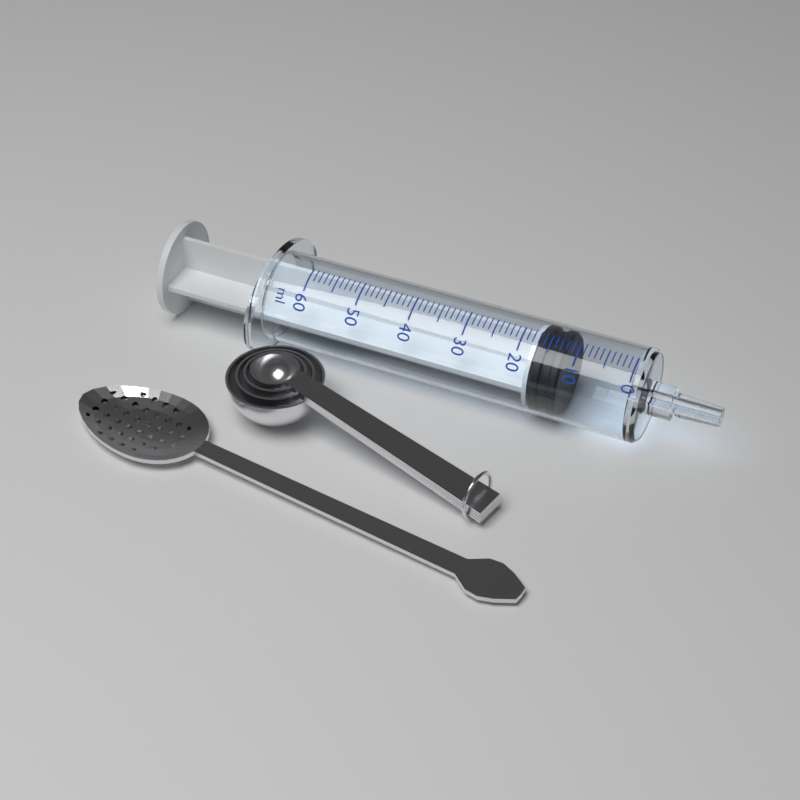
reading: 12 ml
